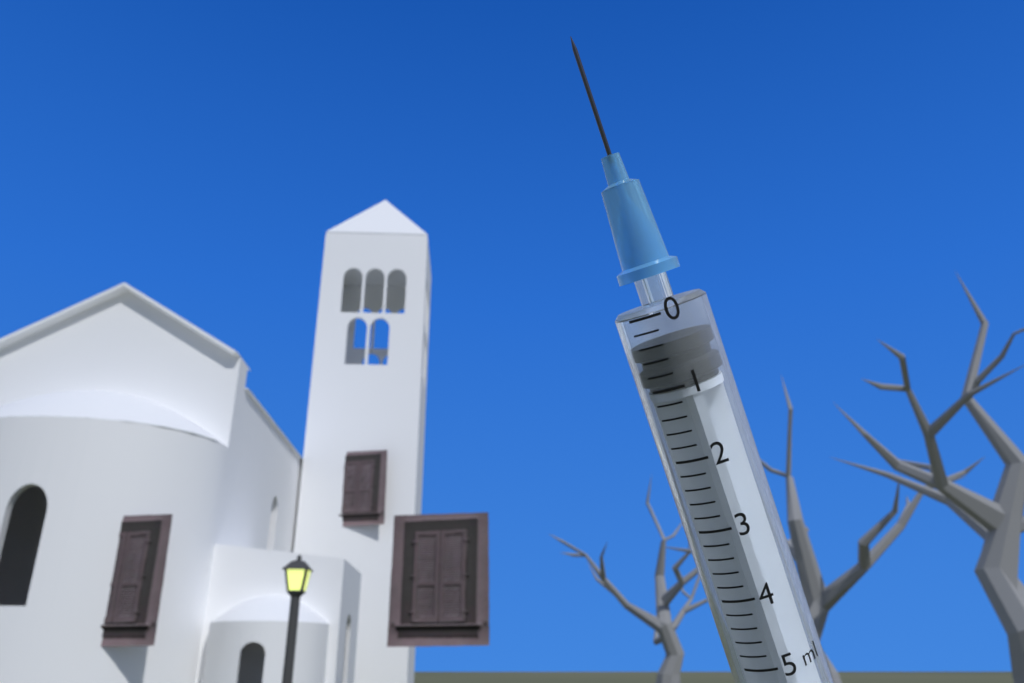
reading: 0.4 ml
